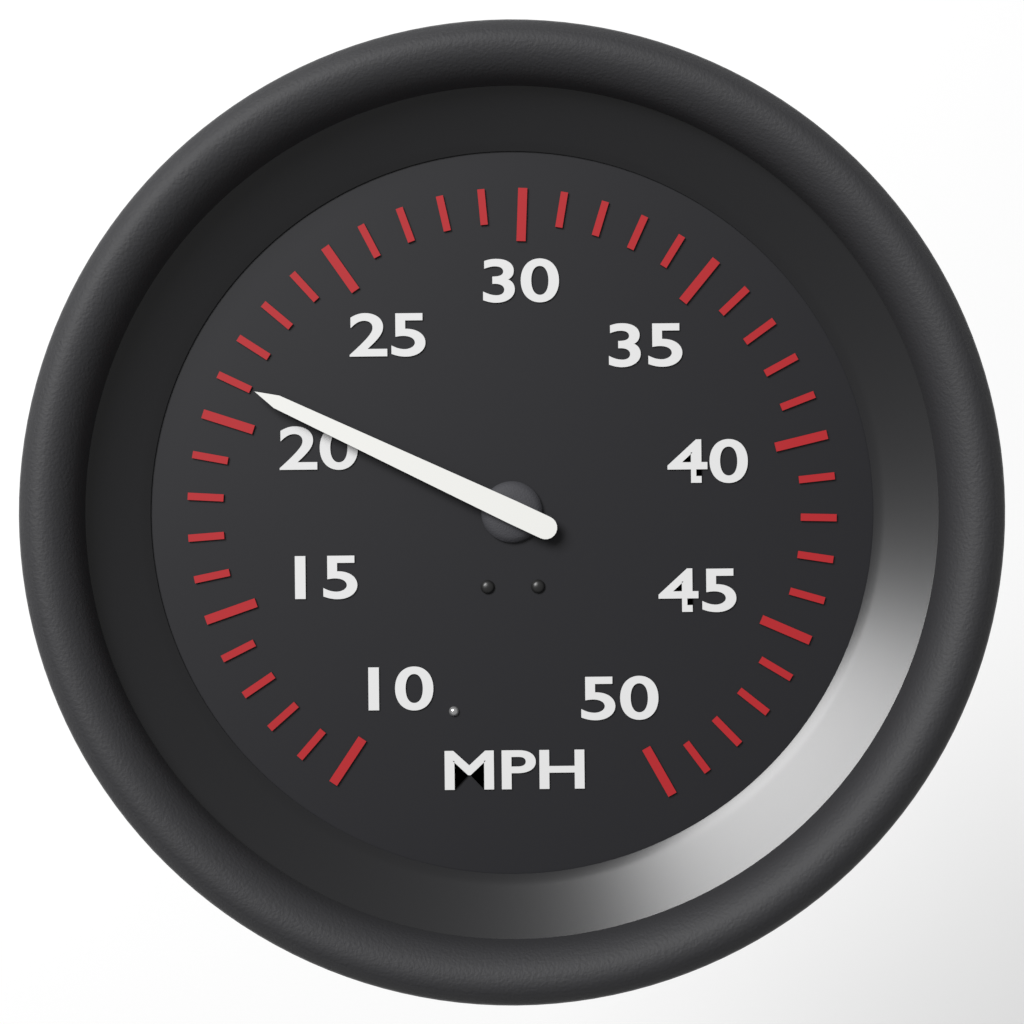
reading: 21 MPH
